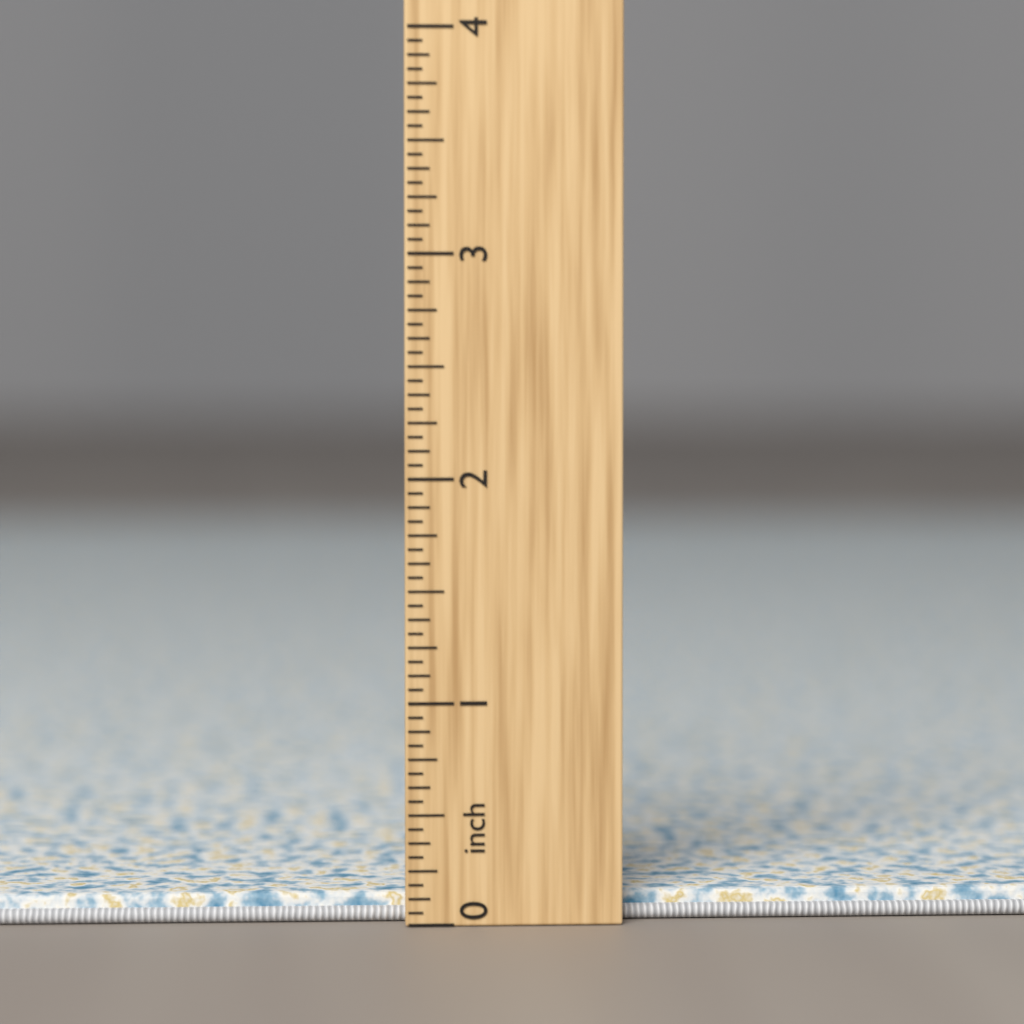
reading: 0.1250 inch
